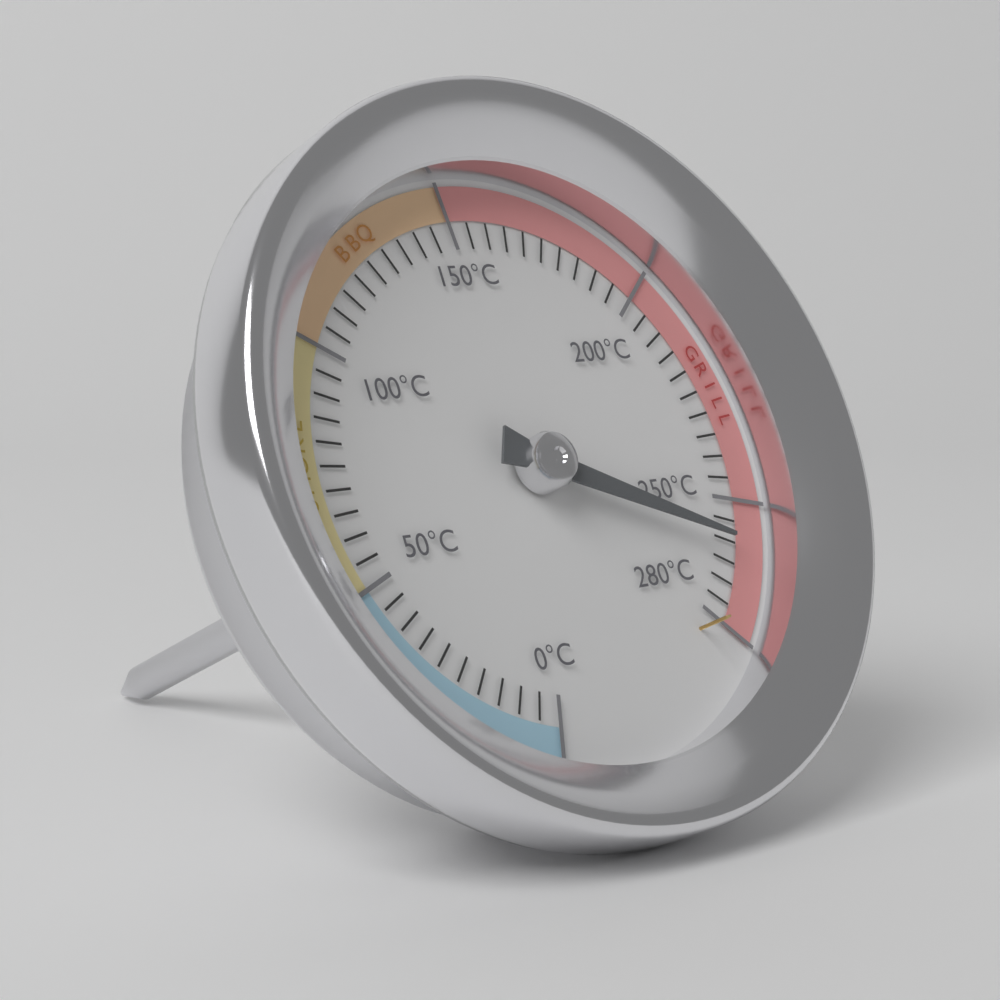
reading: 260 °C
